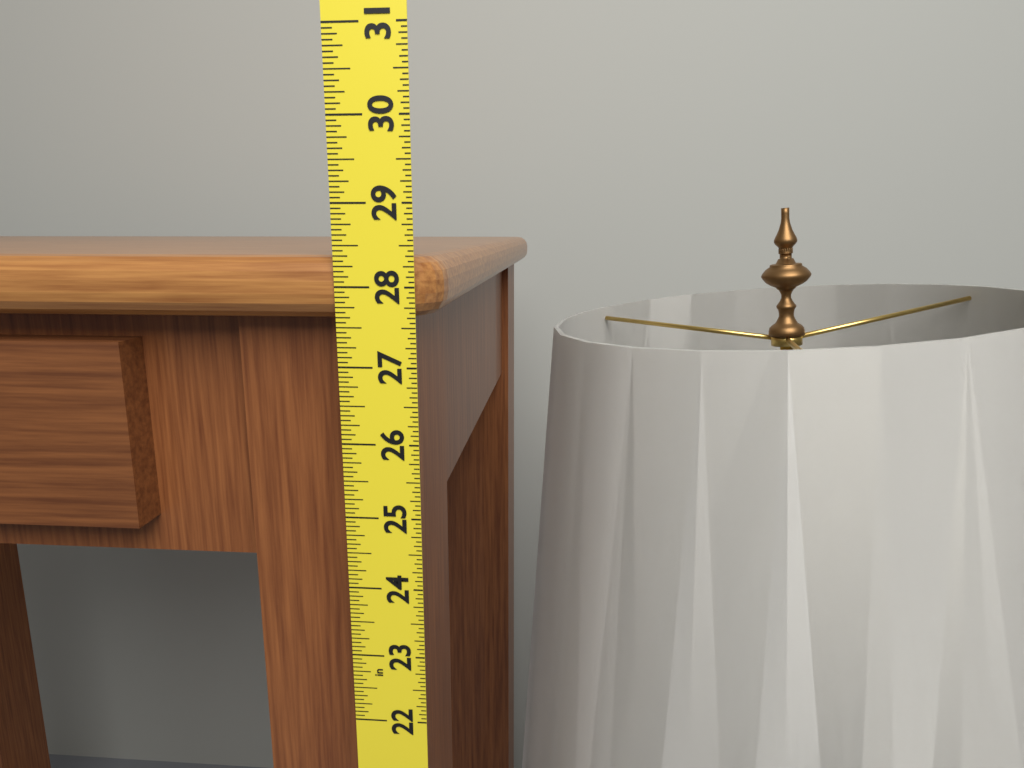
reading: 28.3750 in
